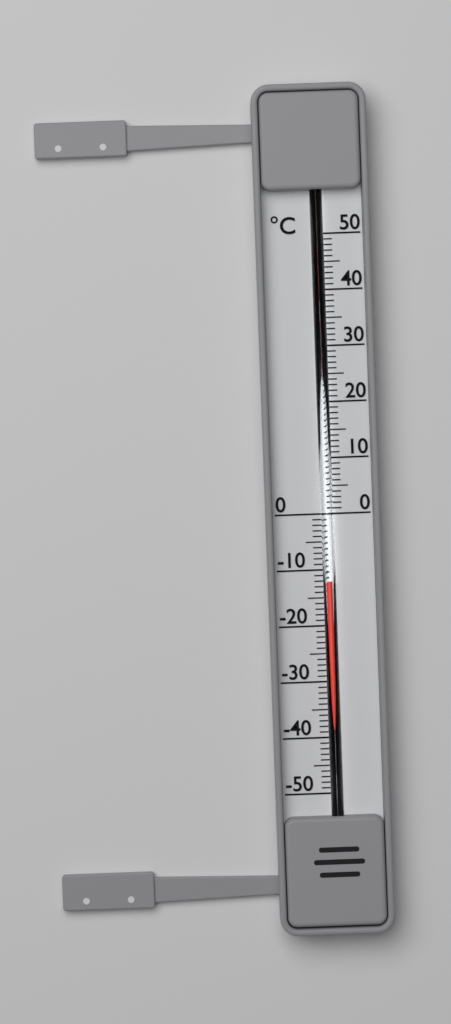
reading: -12 °C
